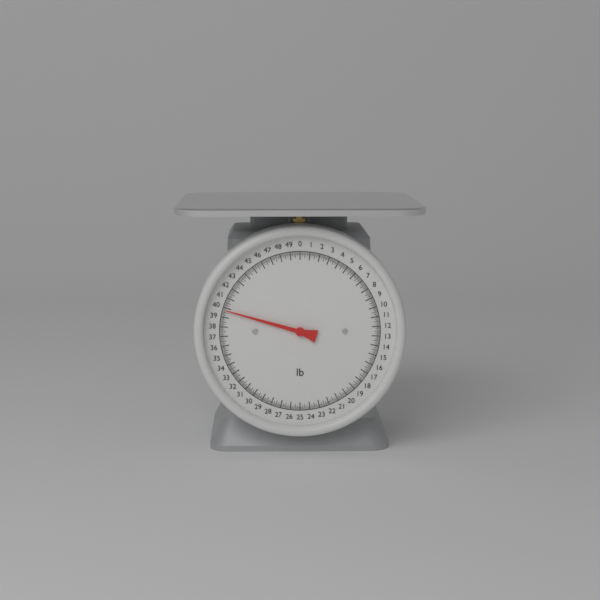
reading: 39.750 lb
